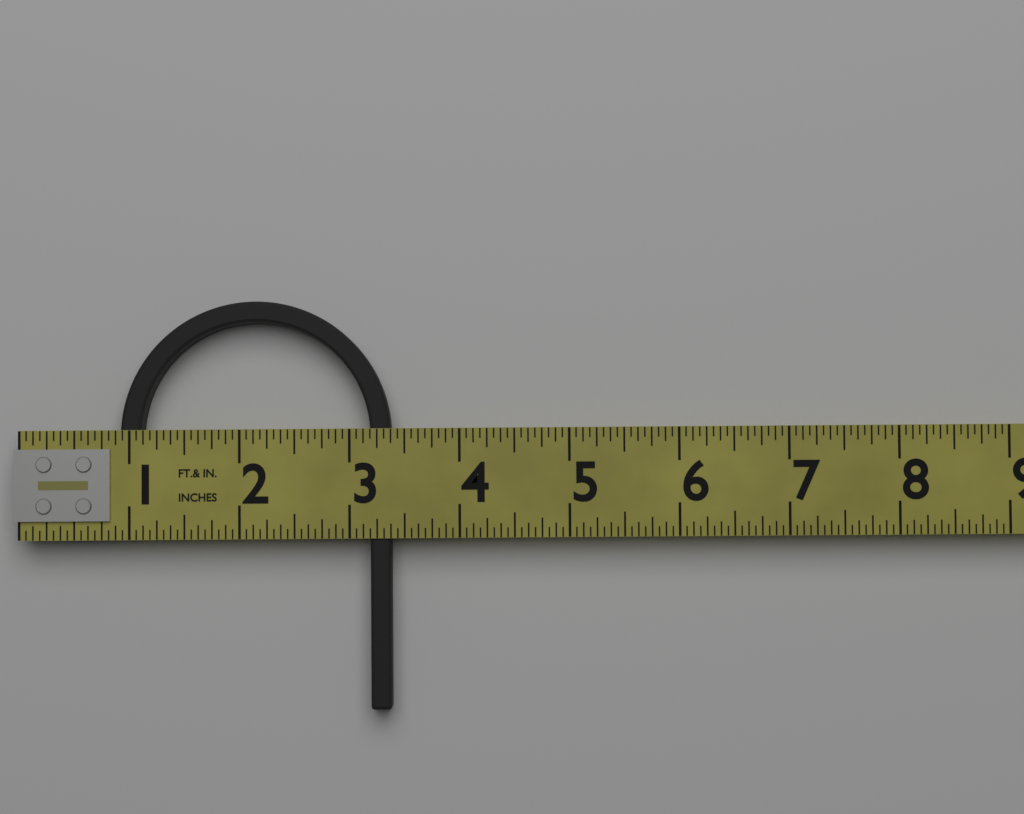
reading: 3.3750 in
